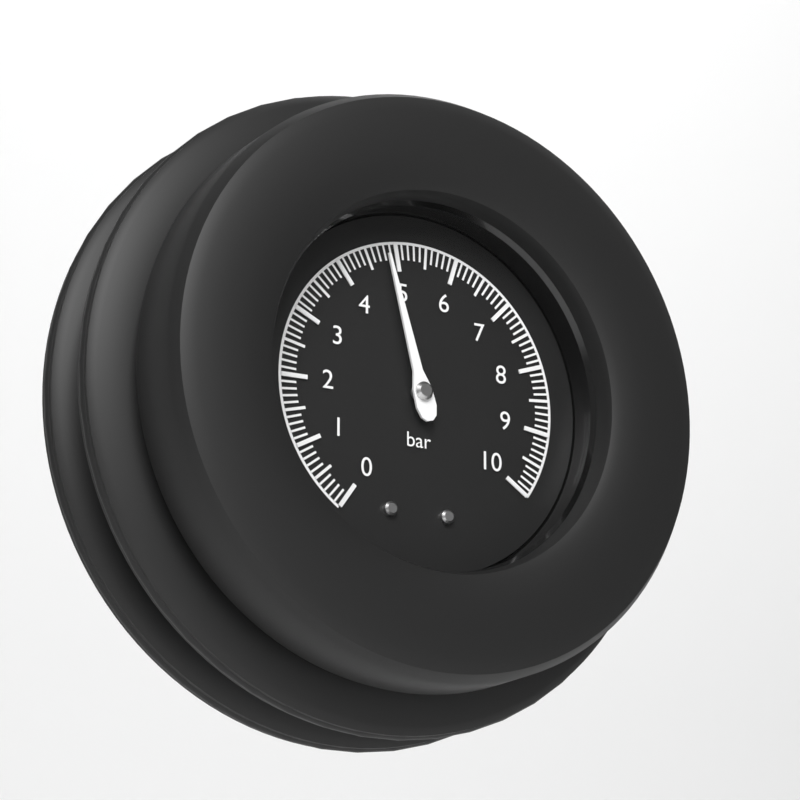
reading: 4.8 bar
